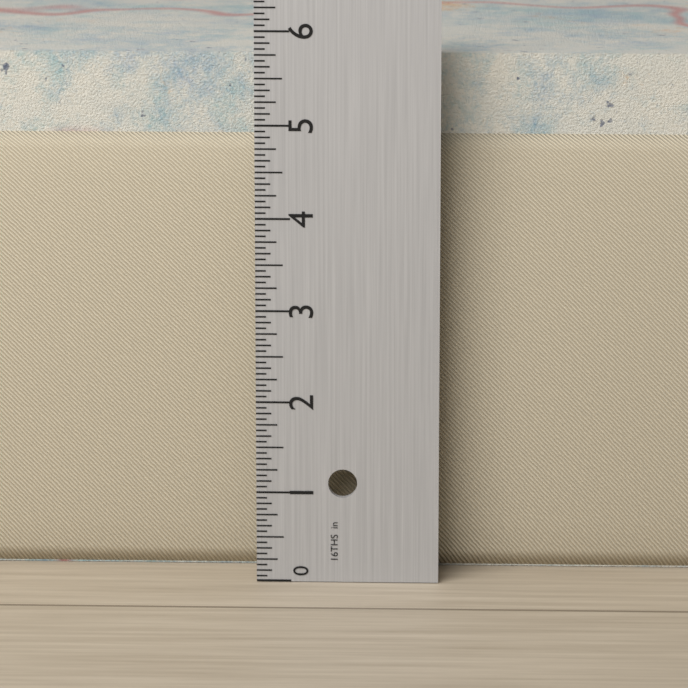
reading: 5.6875 in
